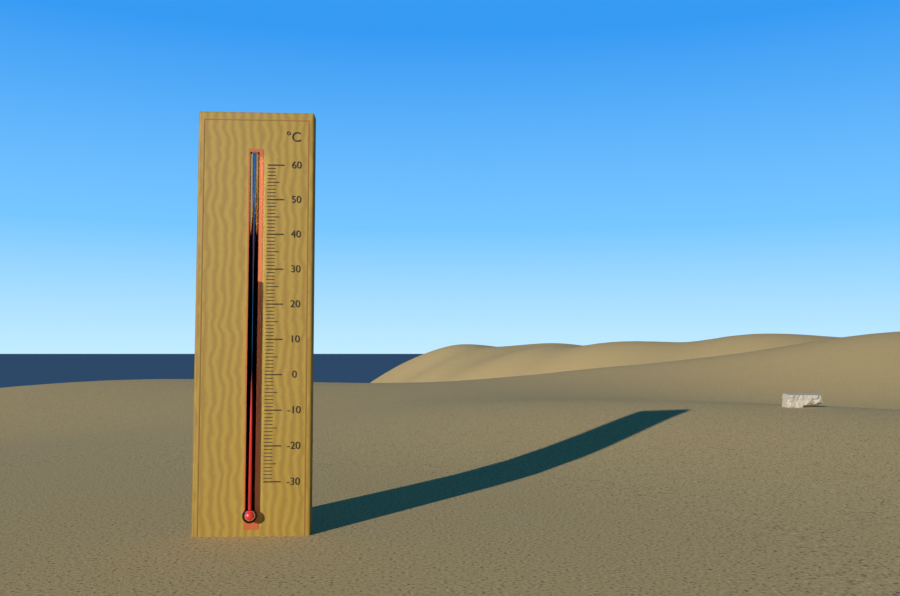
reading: 27 °C
